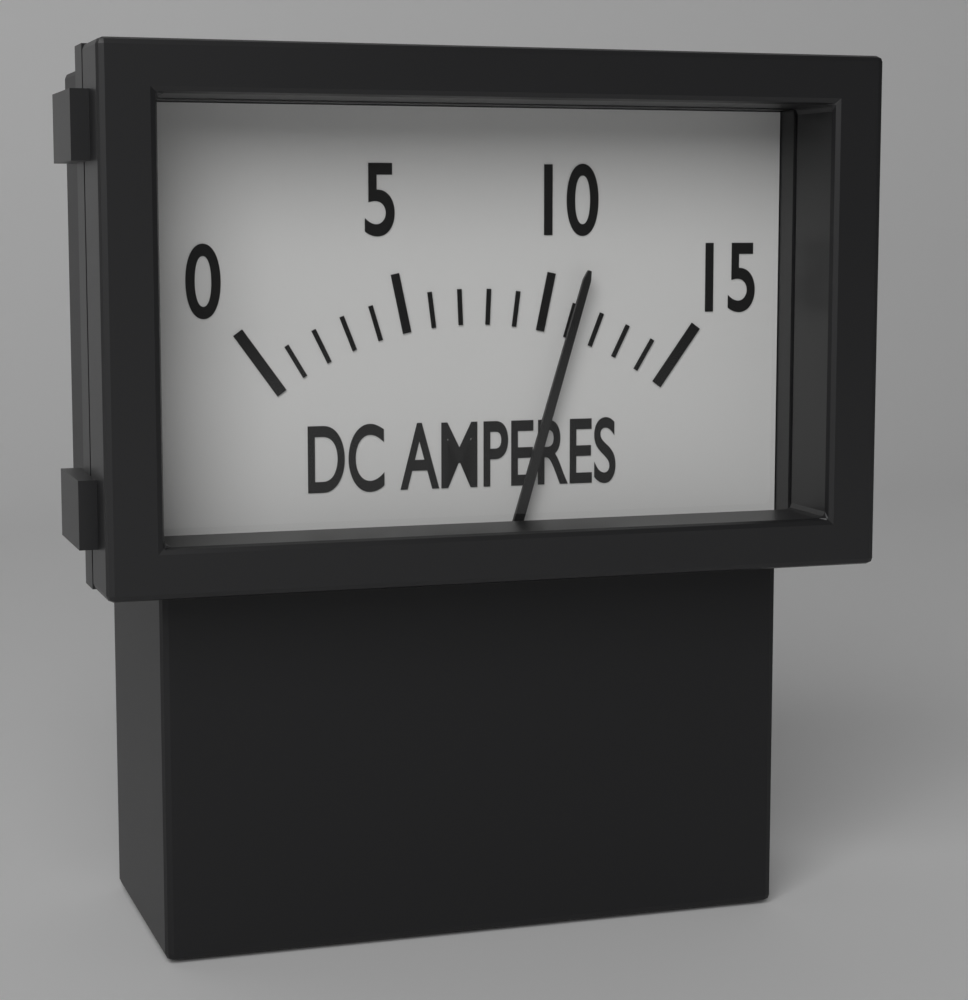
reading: 11 A
